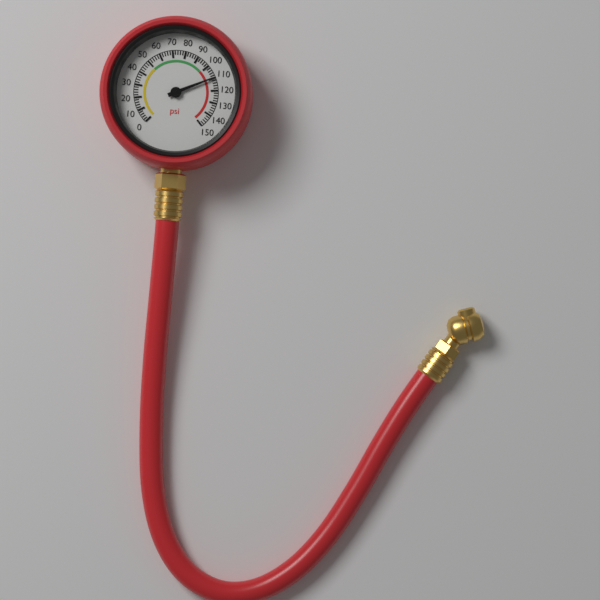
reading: 110 psi
